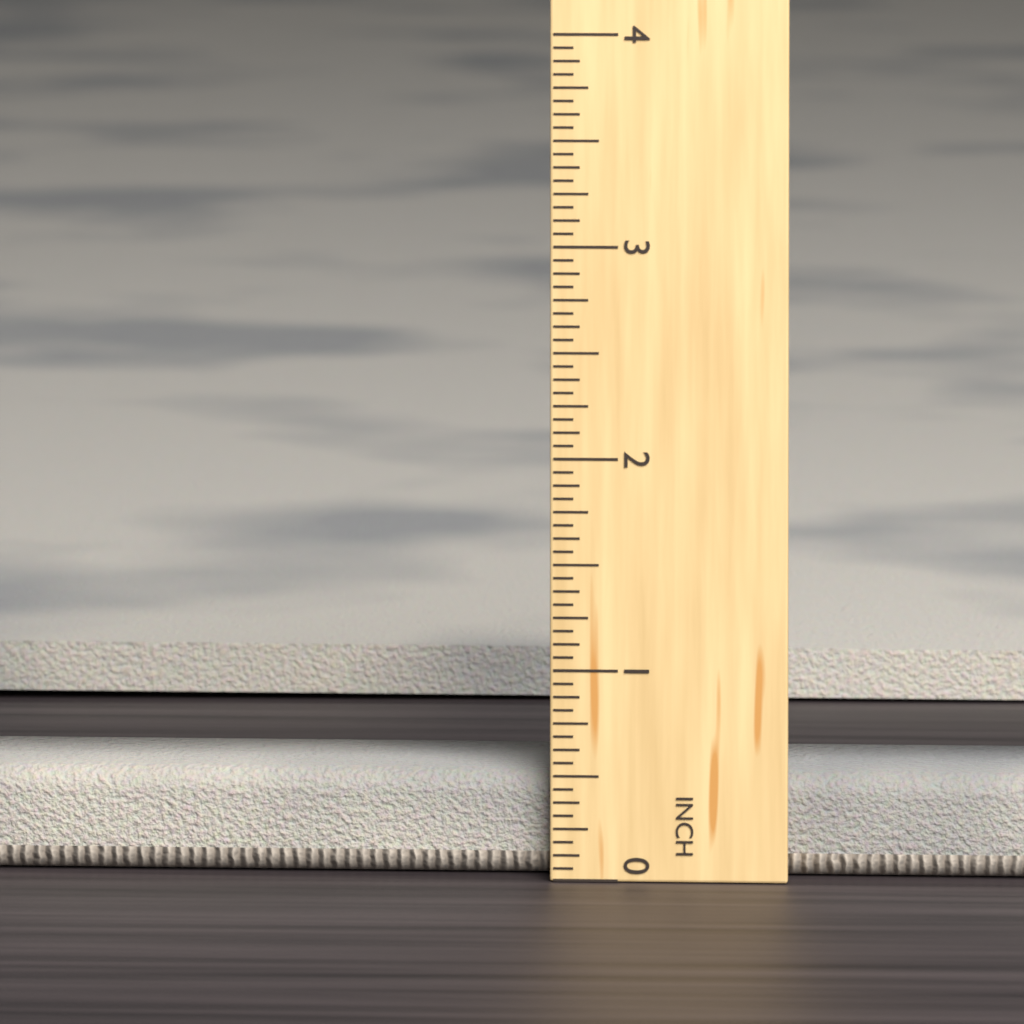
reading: 0.5000 in
